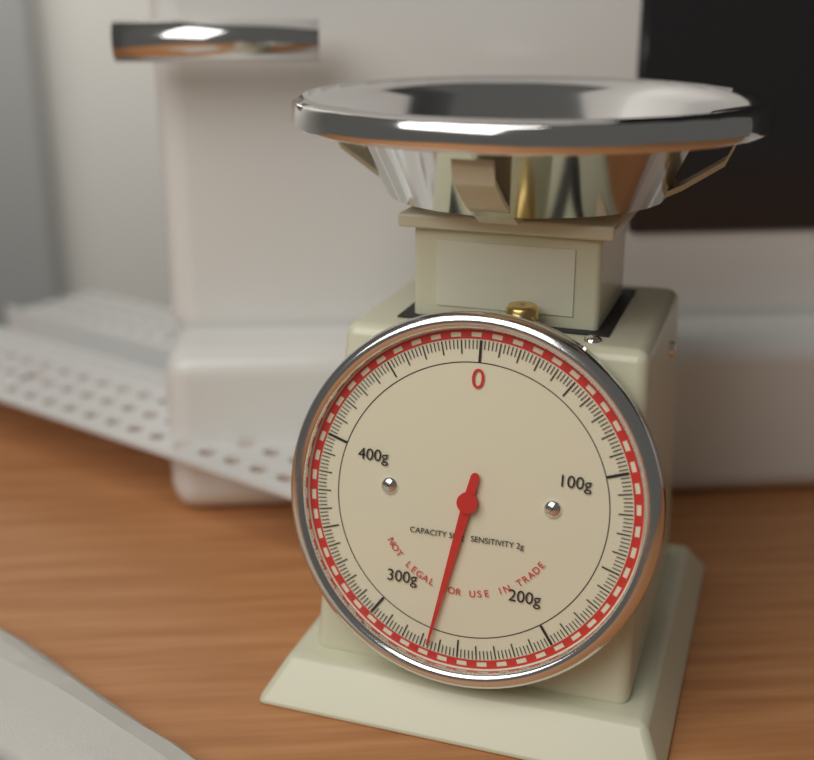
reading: 266 g
